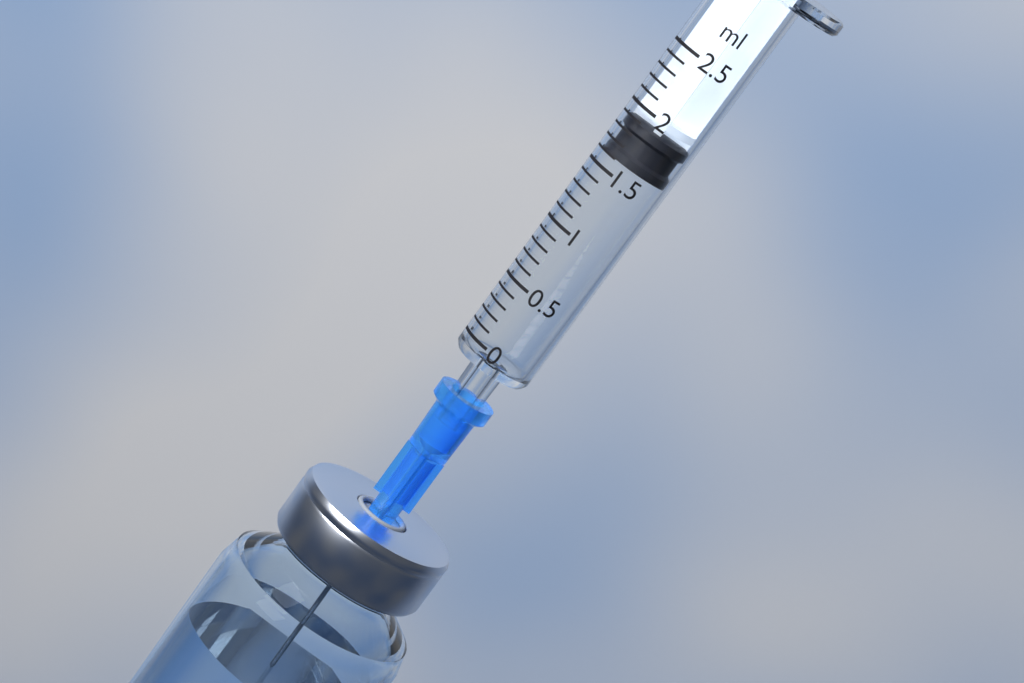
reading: 1.6 ml
